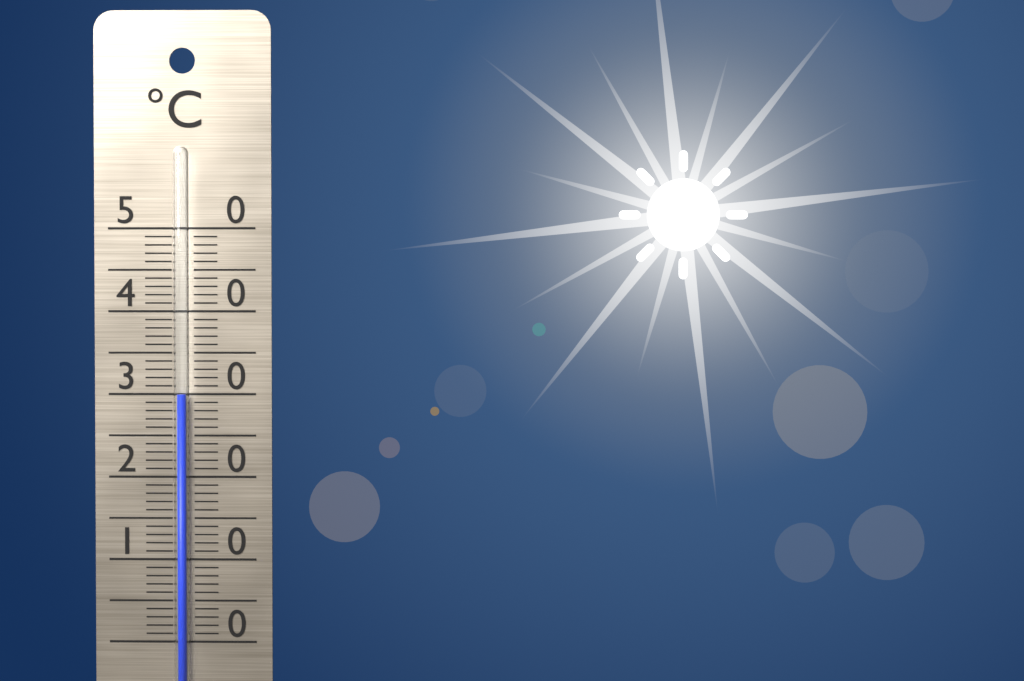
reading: 30 °C
